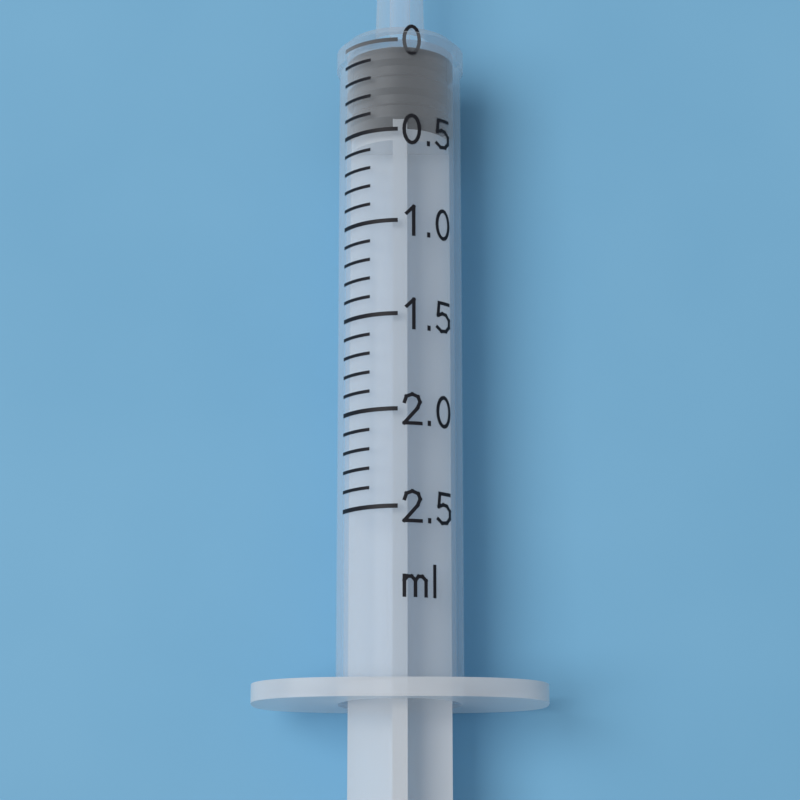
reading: 0.0 ml
